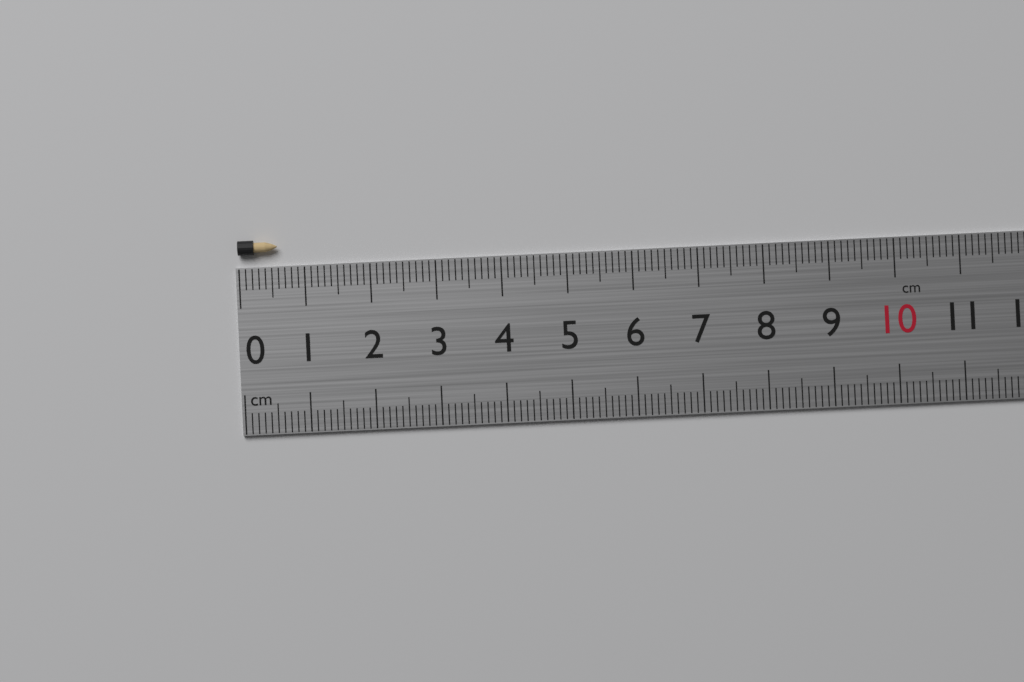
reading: 0.6 cm
